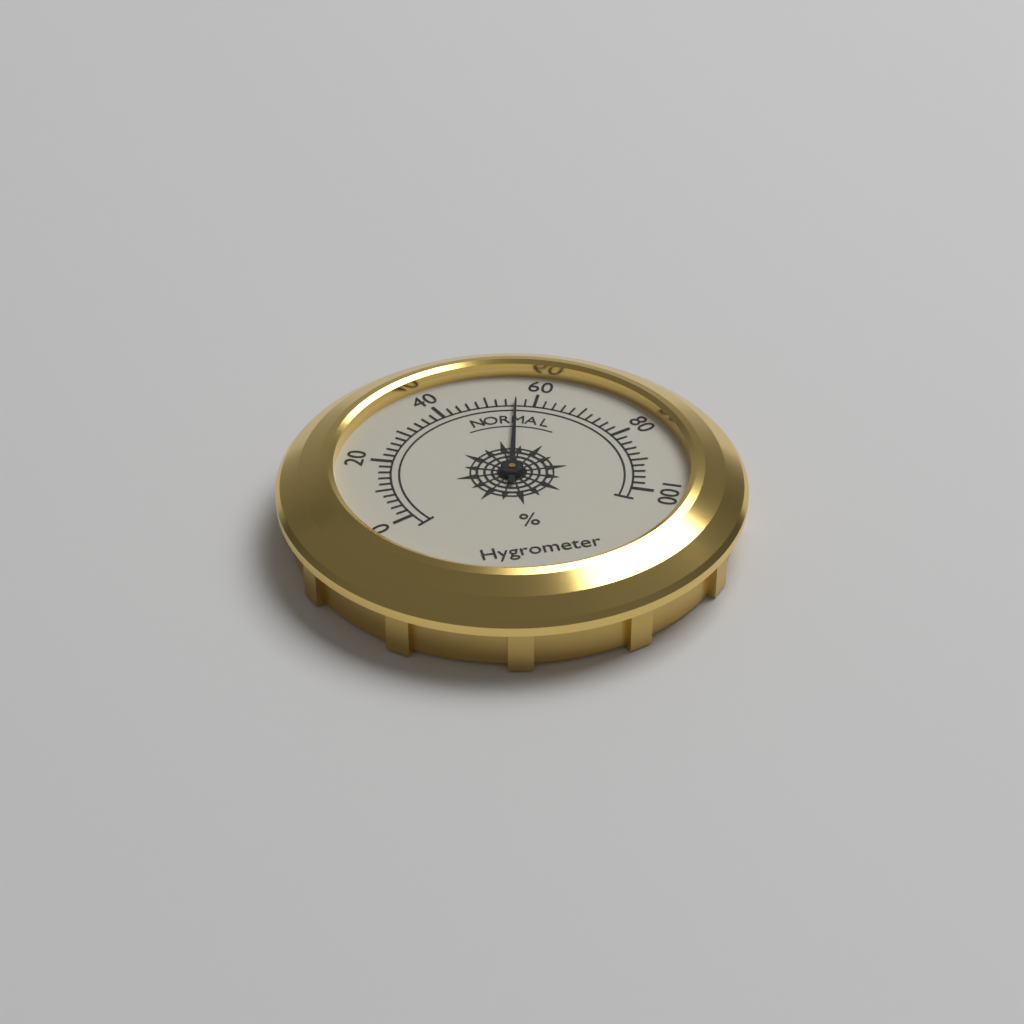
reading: 56 %
